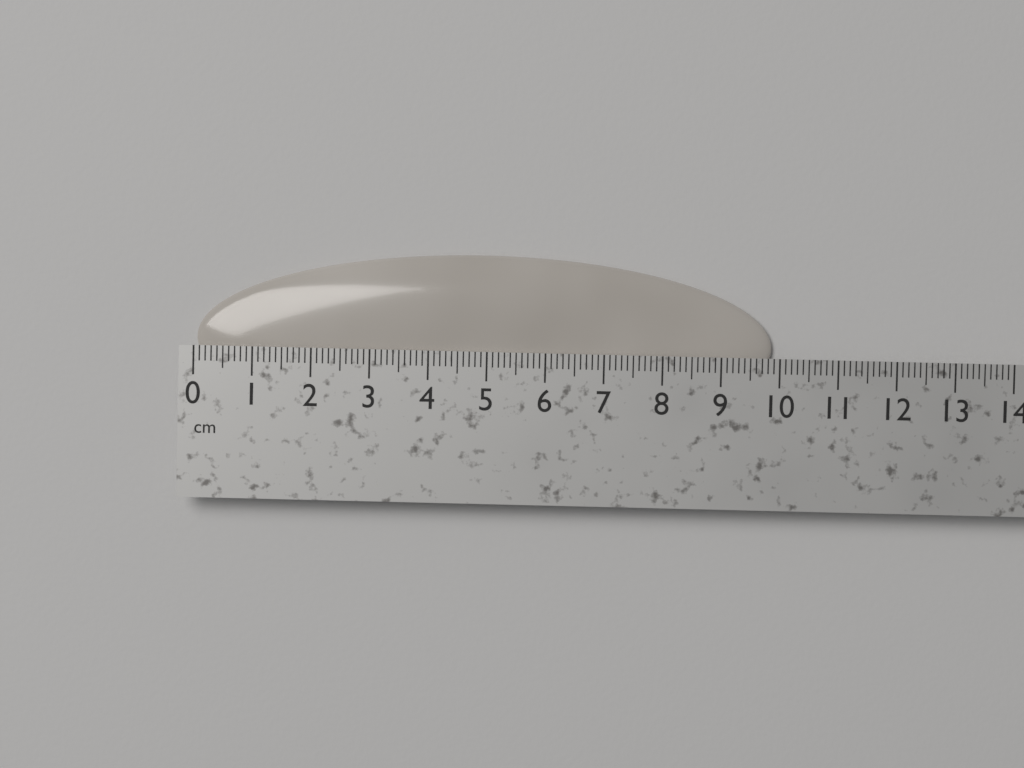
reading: 9.9 cm
